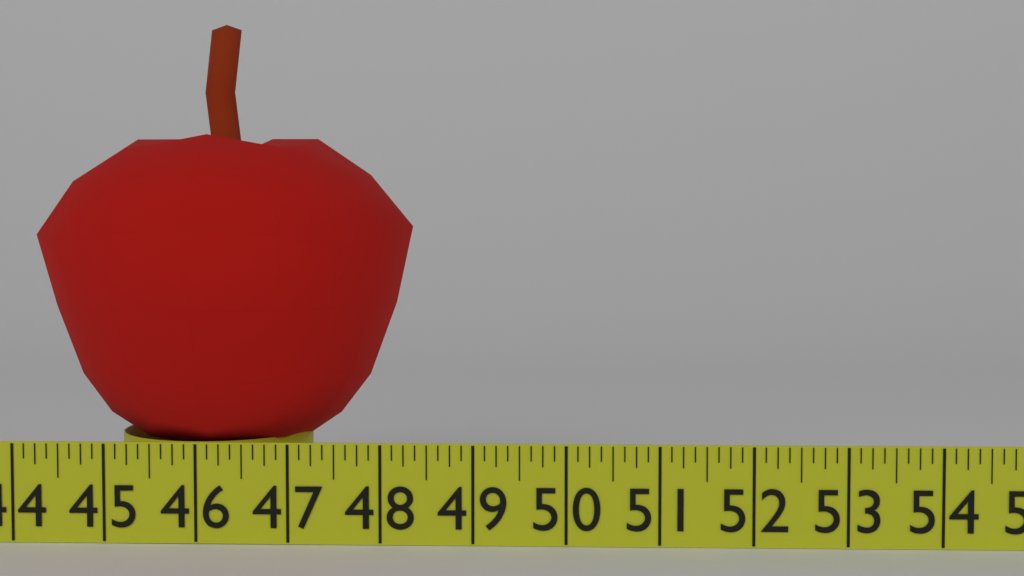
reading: 48.250 in
